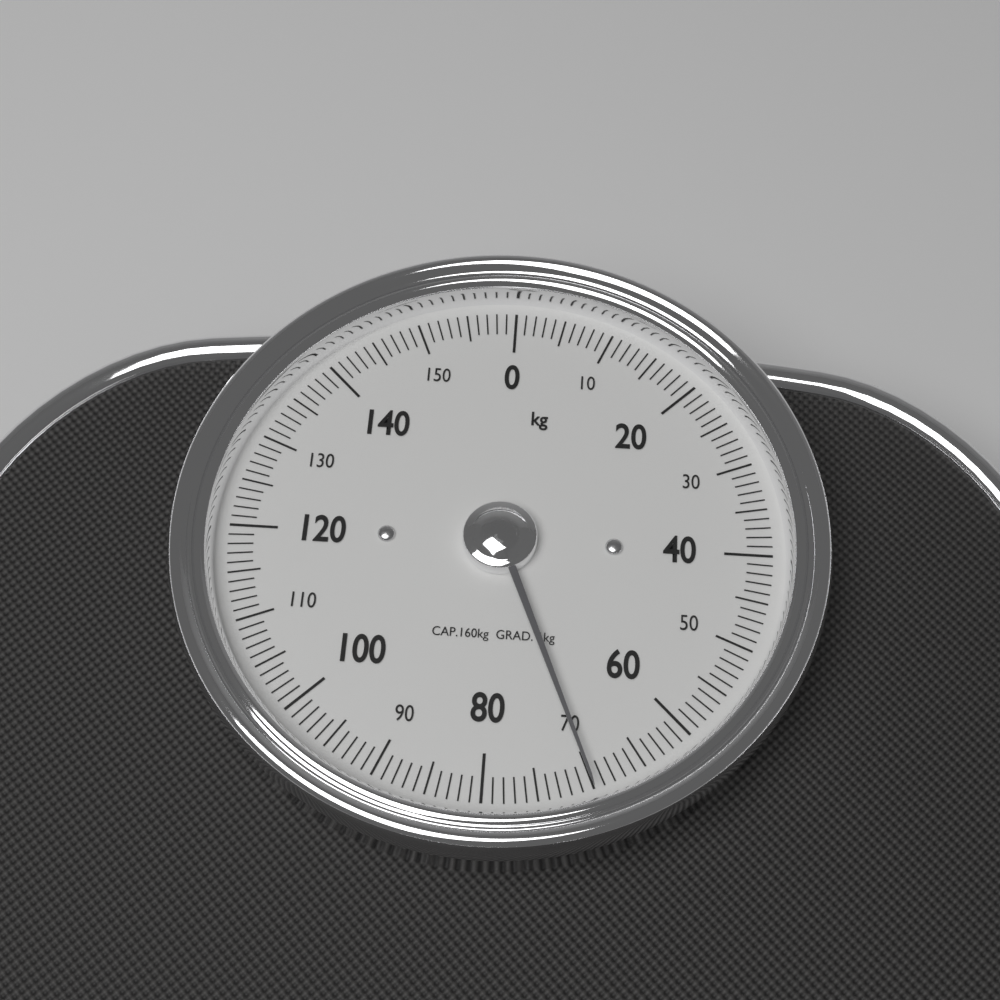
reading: 70 kg
